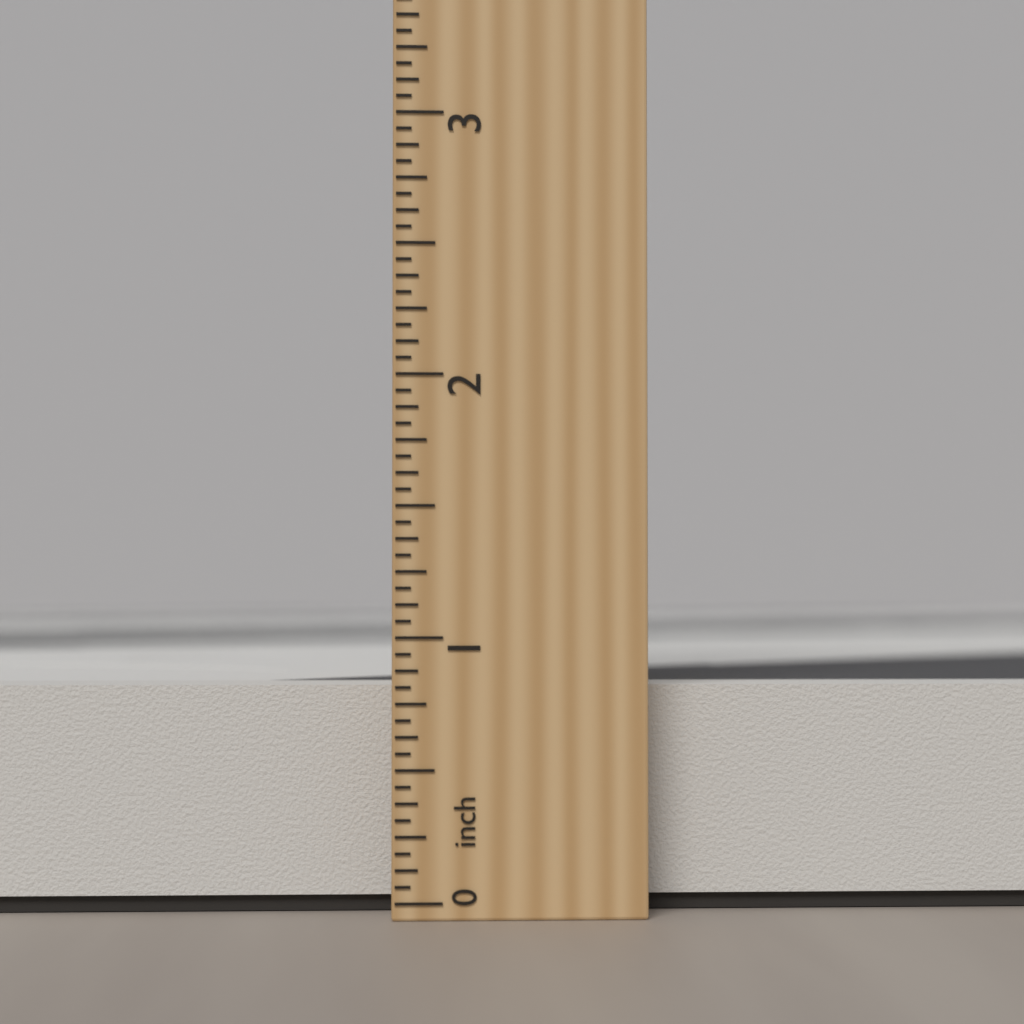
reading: 0.8125 inch
